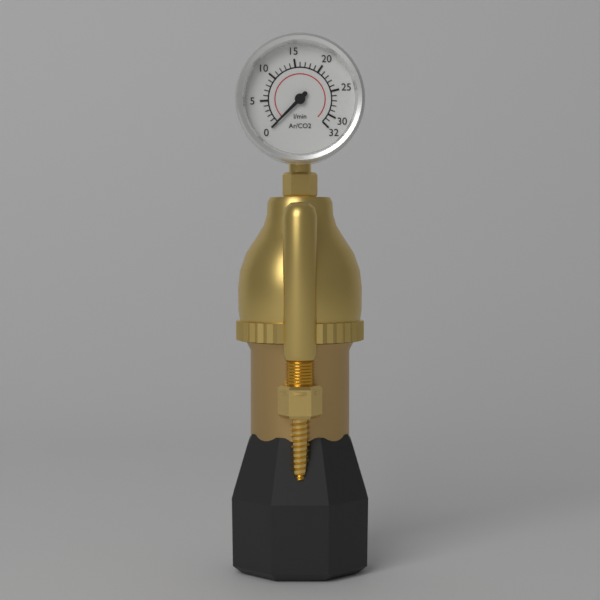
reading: 0 l/min
